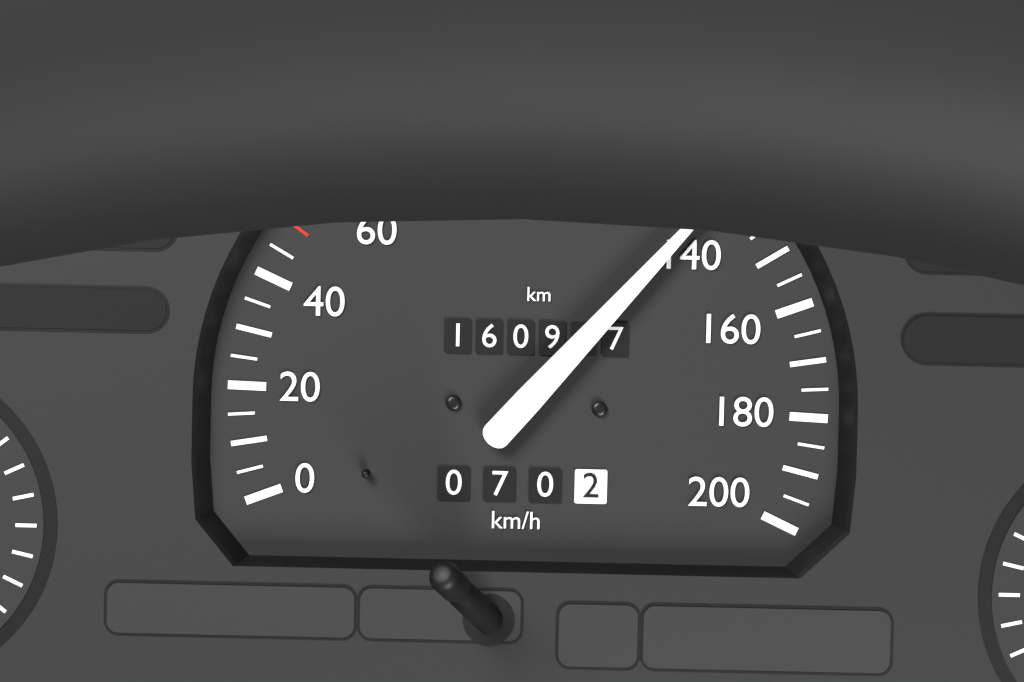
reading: 135 km/h
